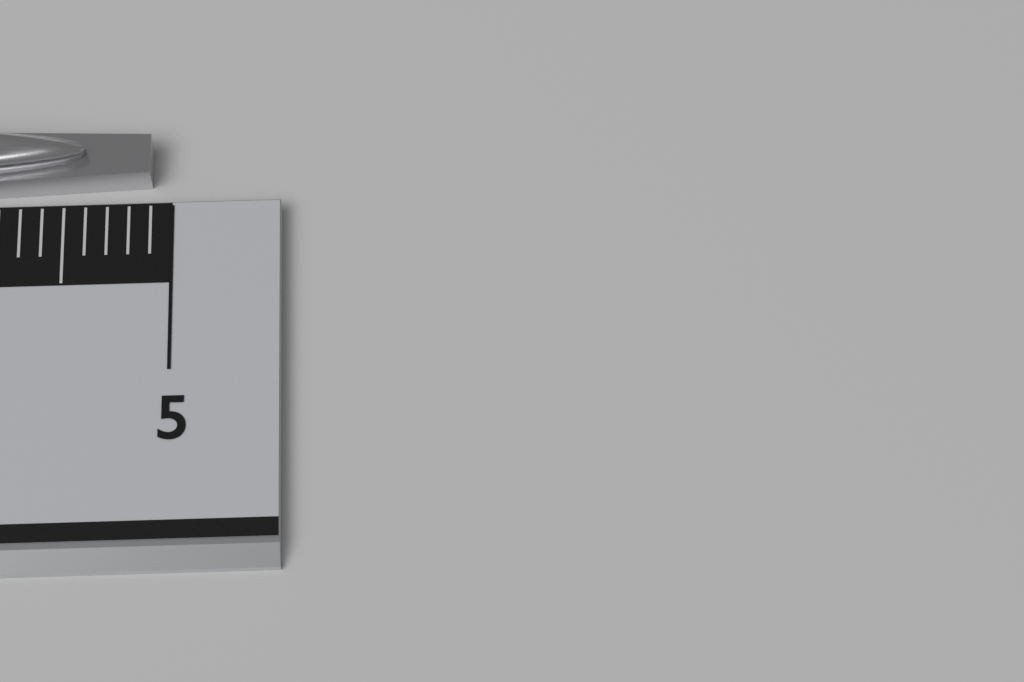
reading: 4.9 cm
